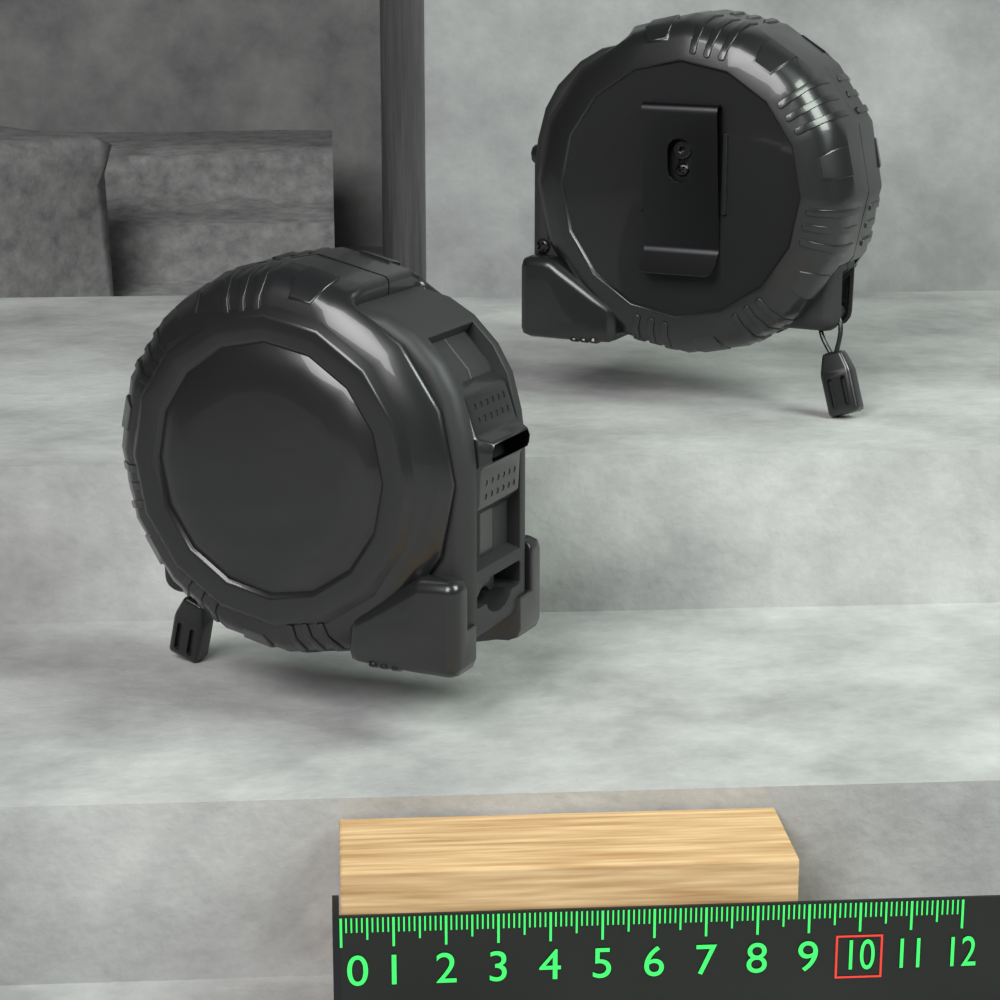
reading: 8.8 (no unit)
